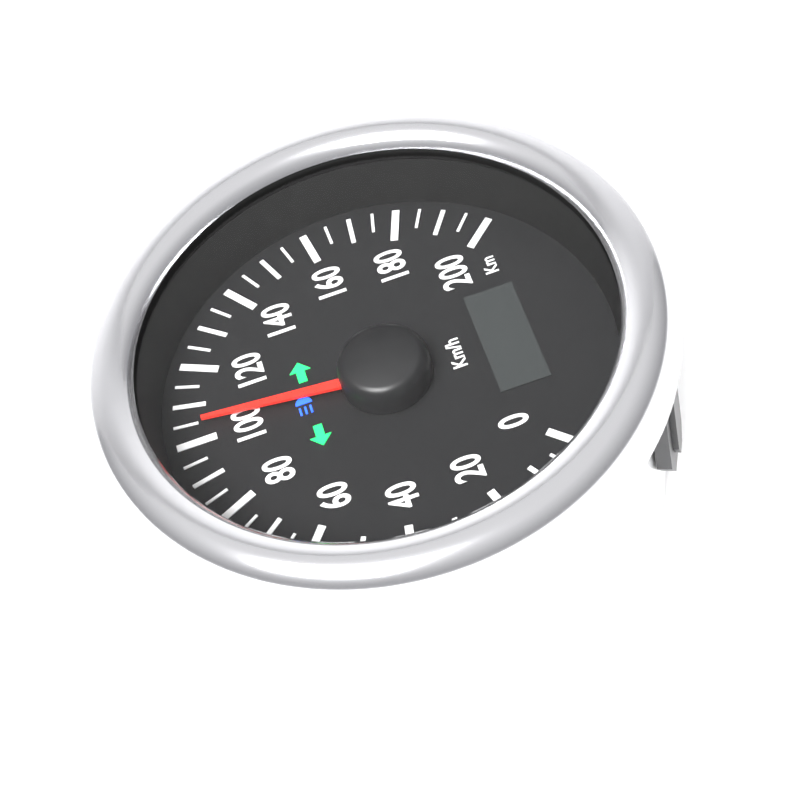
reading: 105 km/h
